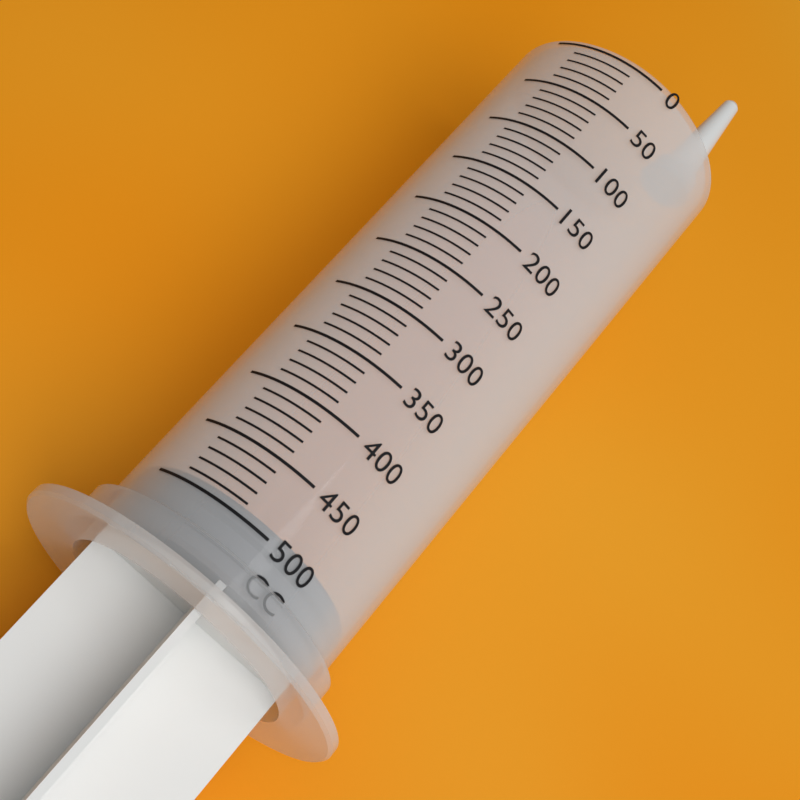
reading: 490 cc
